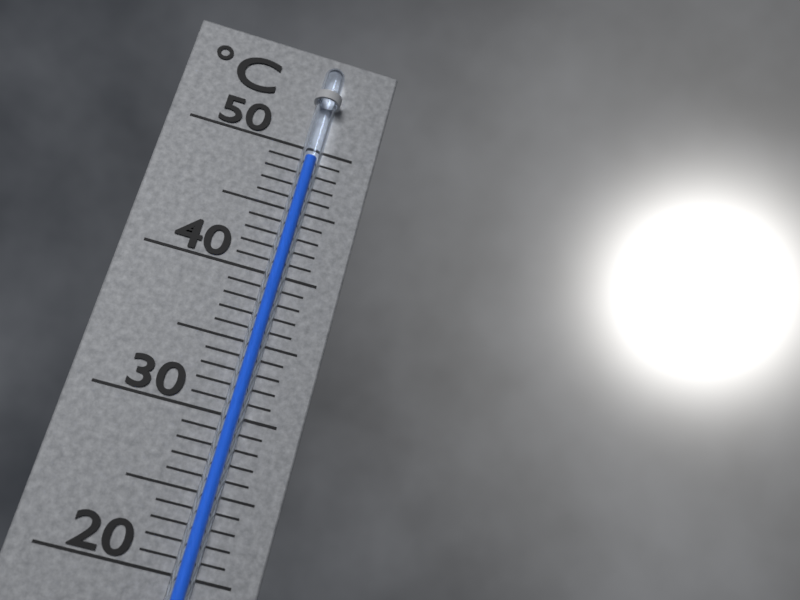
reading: 49 °C
